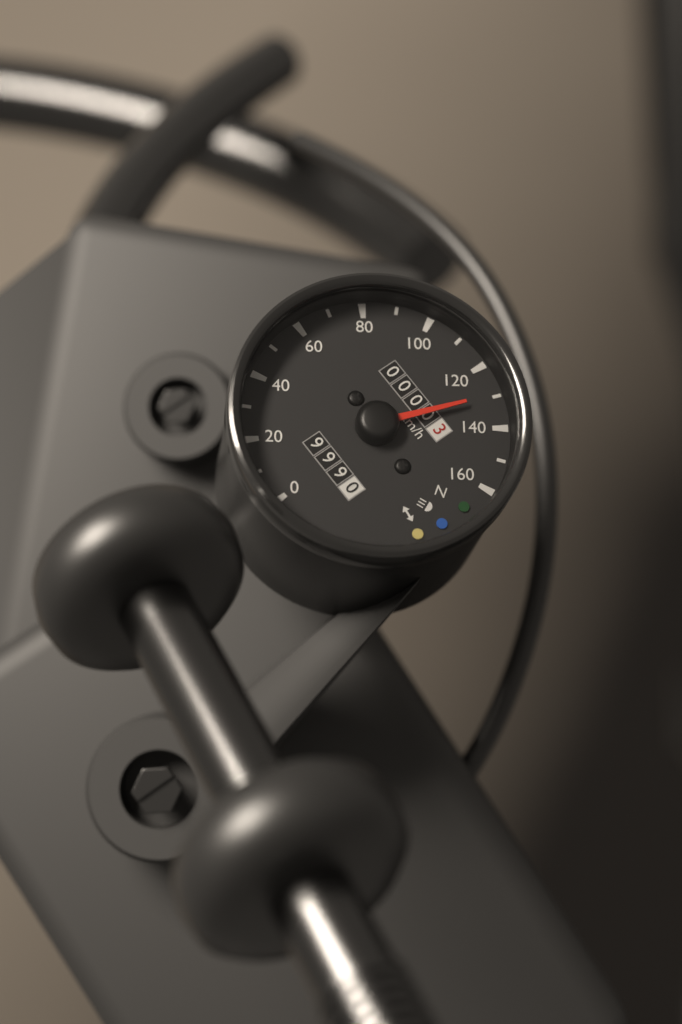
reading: 130 km/h
